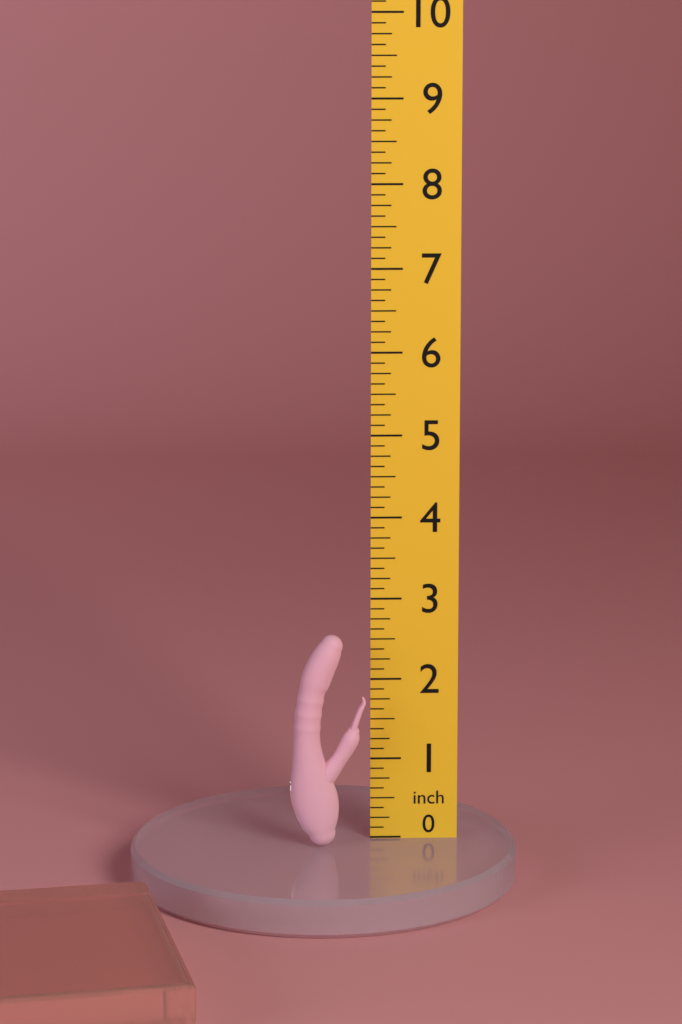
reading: 2.625 inch
